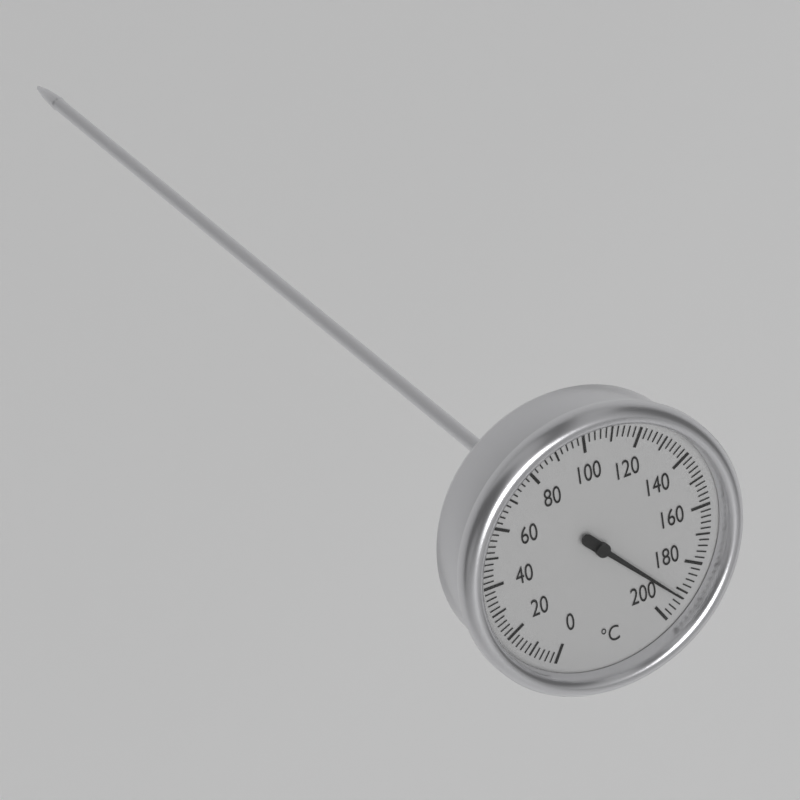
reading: 192 °C
